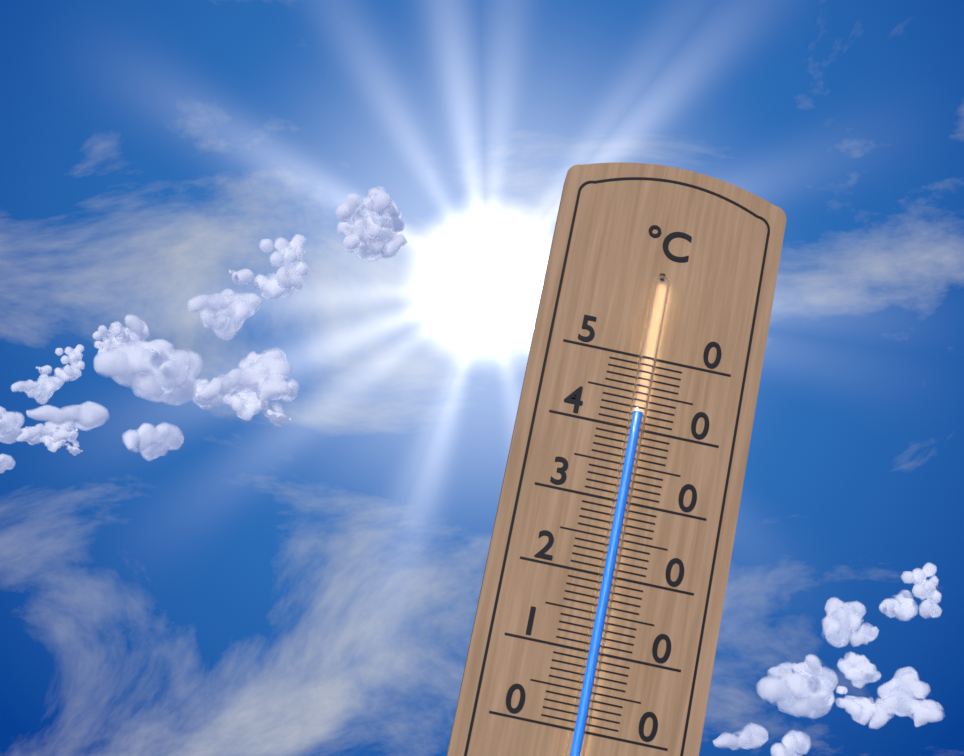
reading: 42 °C
